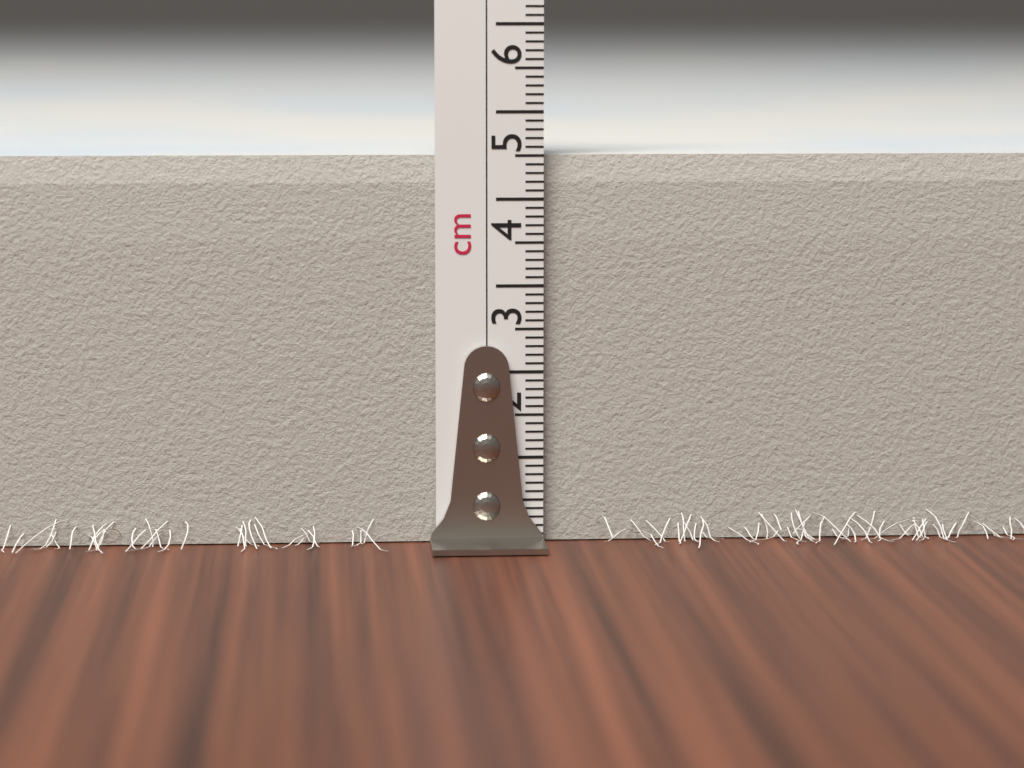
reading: 4.5 cm
